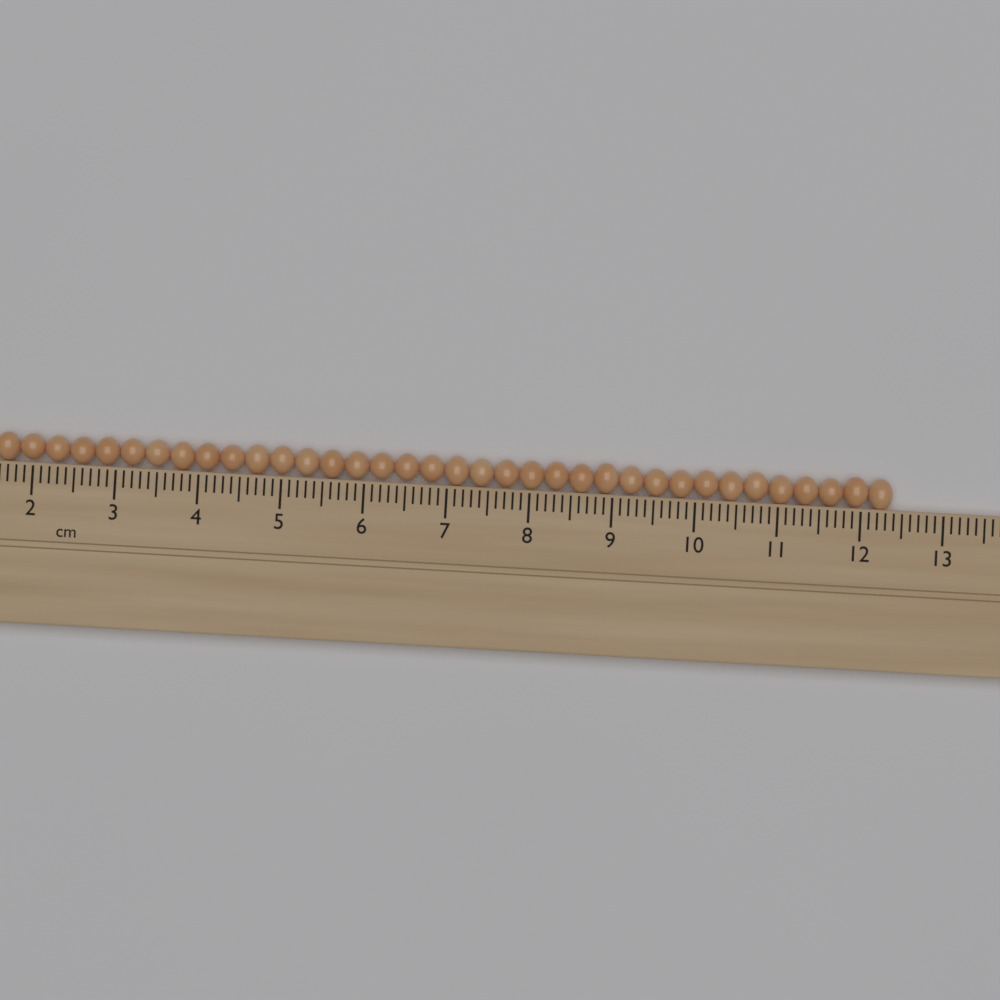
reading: 12.4 cm
